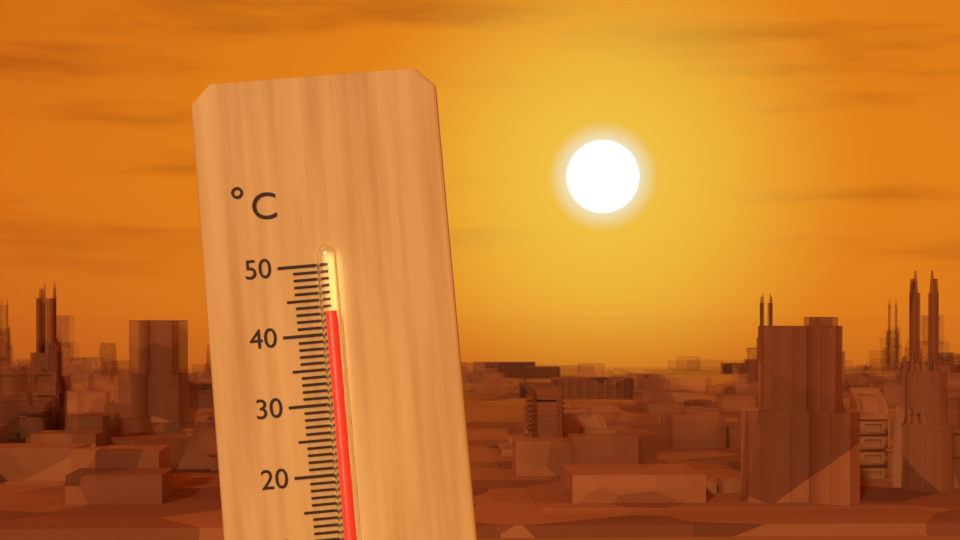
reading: 43 °C
